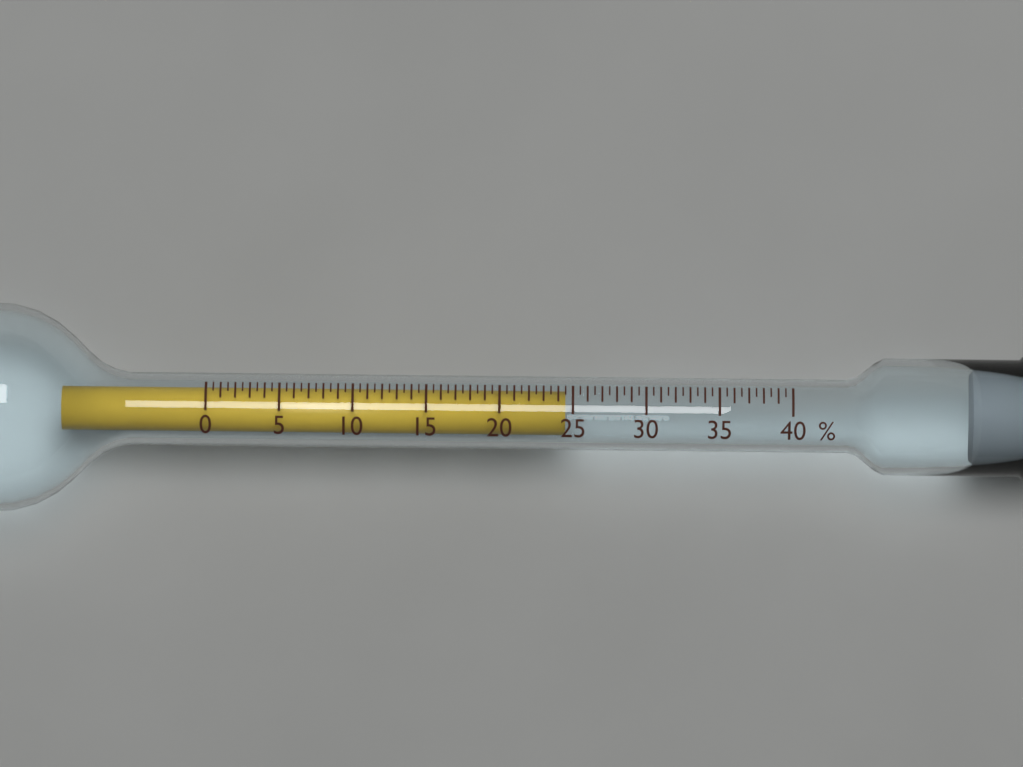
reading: 24.5 %
